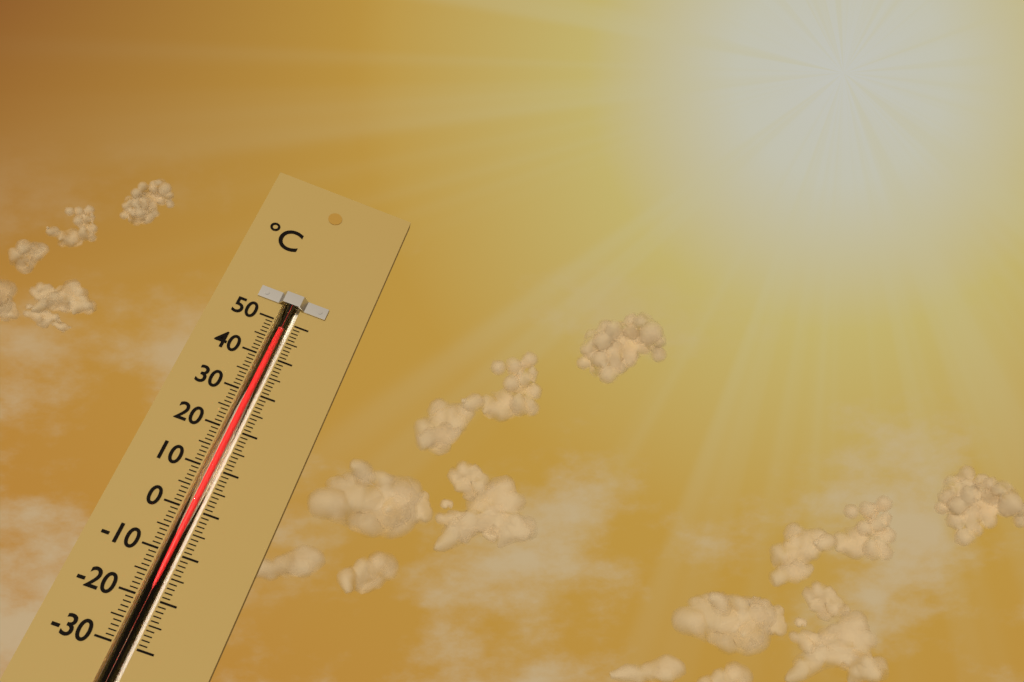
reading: 47 °C
